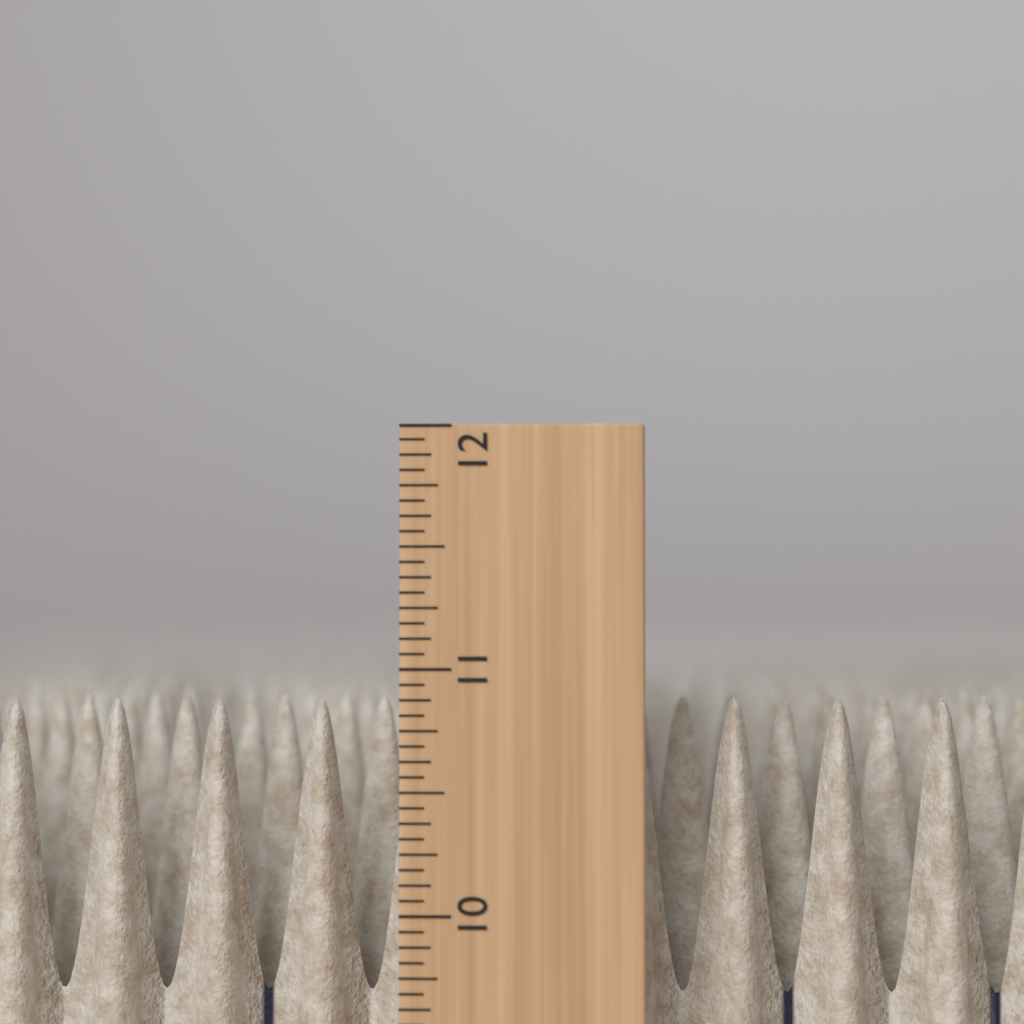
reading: 10.8750 in
